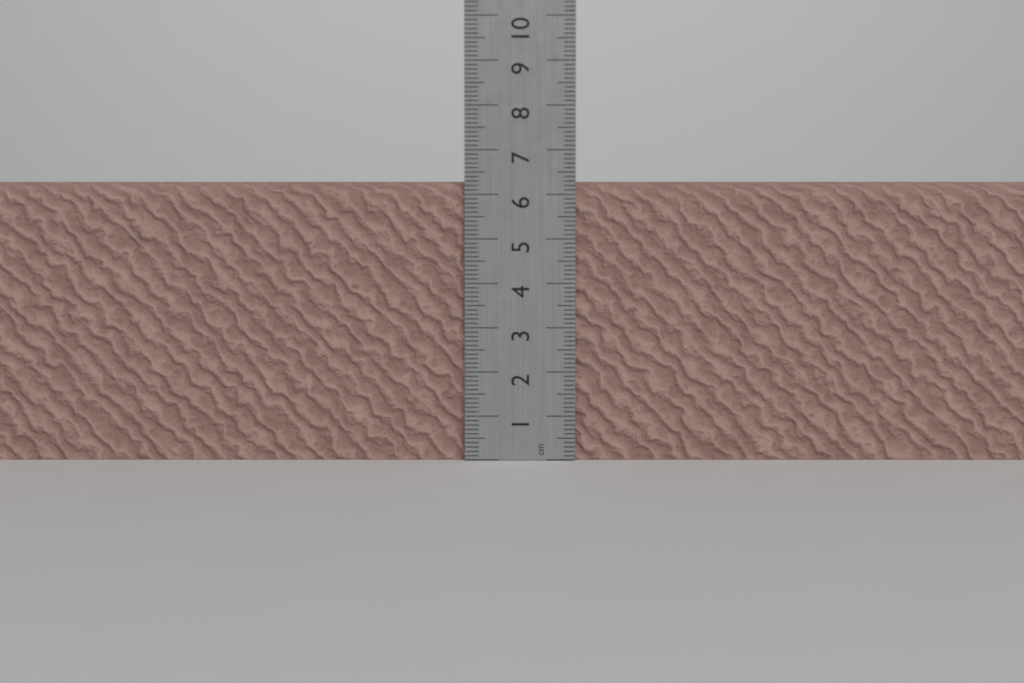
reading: 6.3 cm
